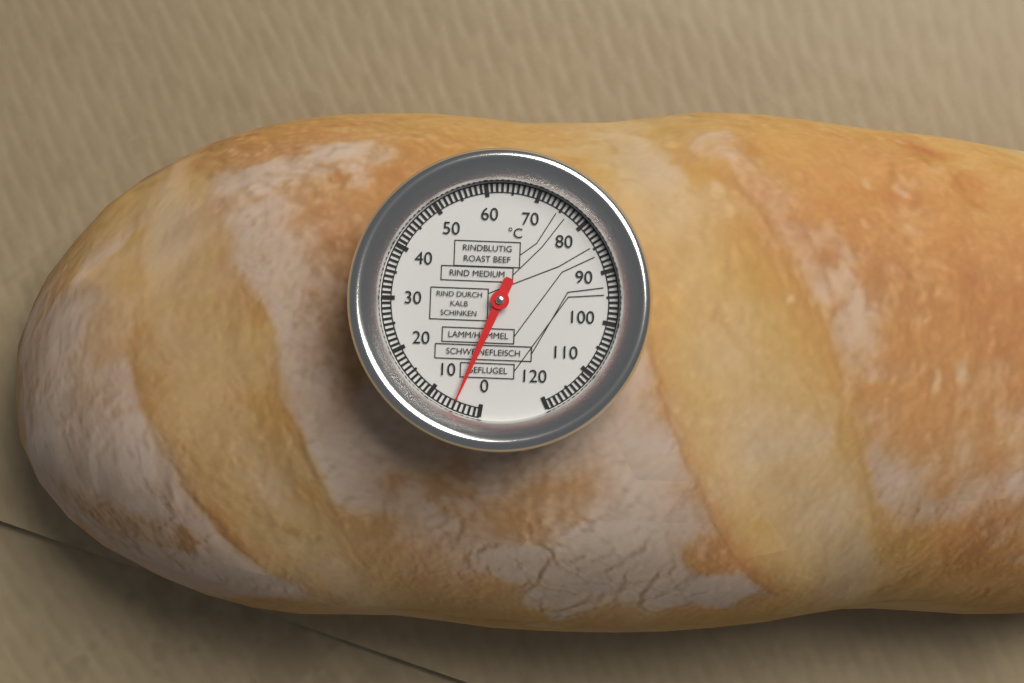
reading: 5 °C
